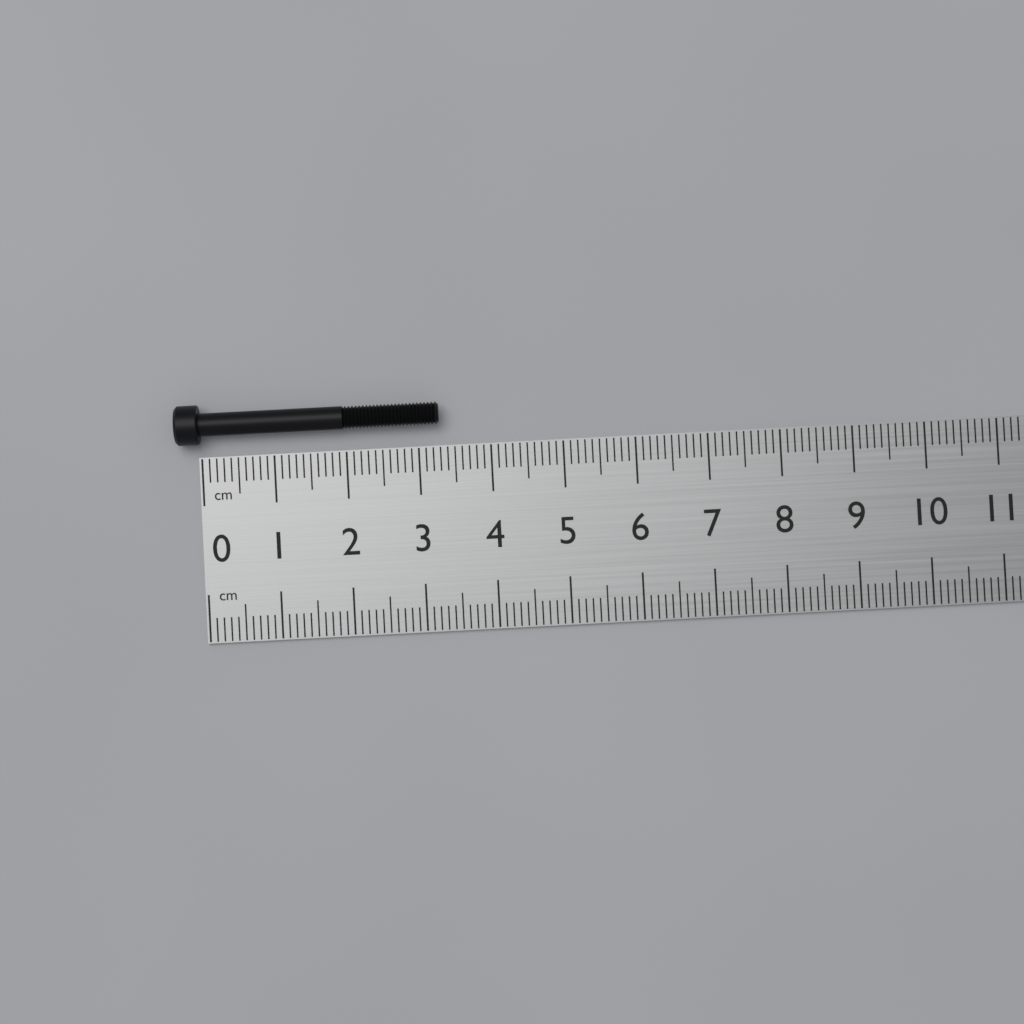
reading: 3.3 cm
